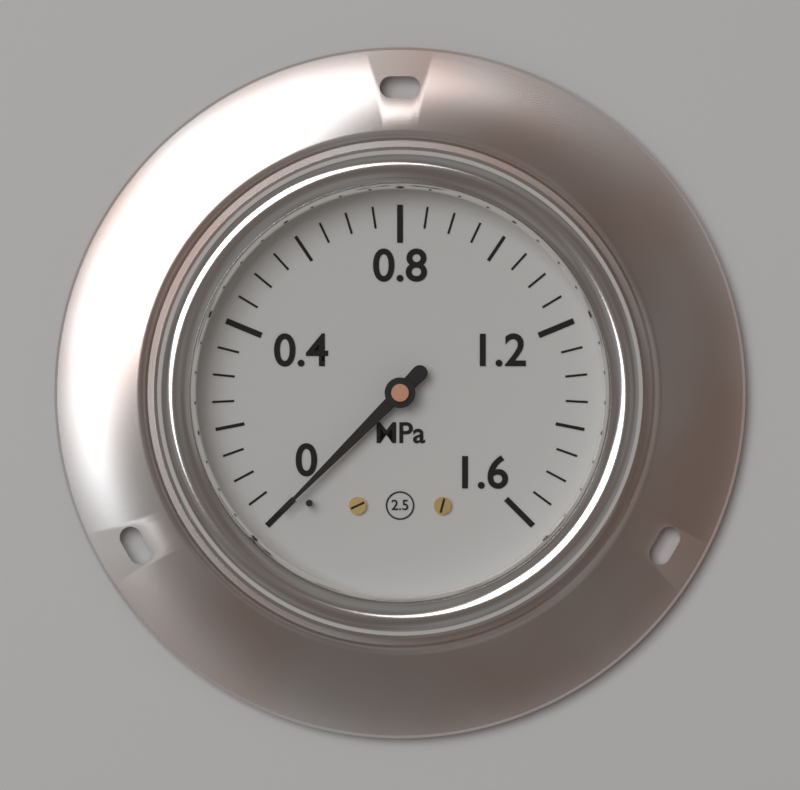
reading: 0.00 MPa
